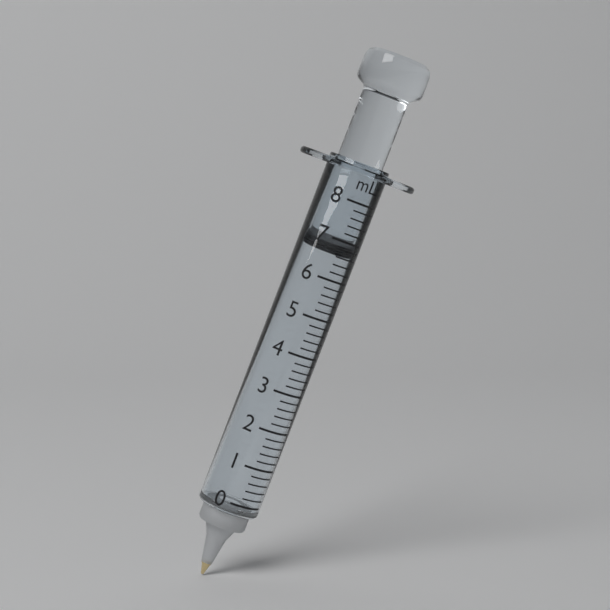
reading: 6.6 ml
